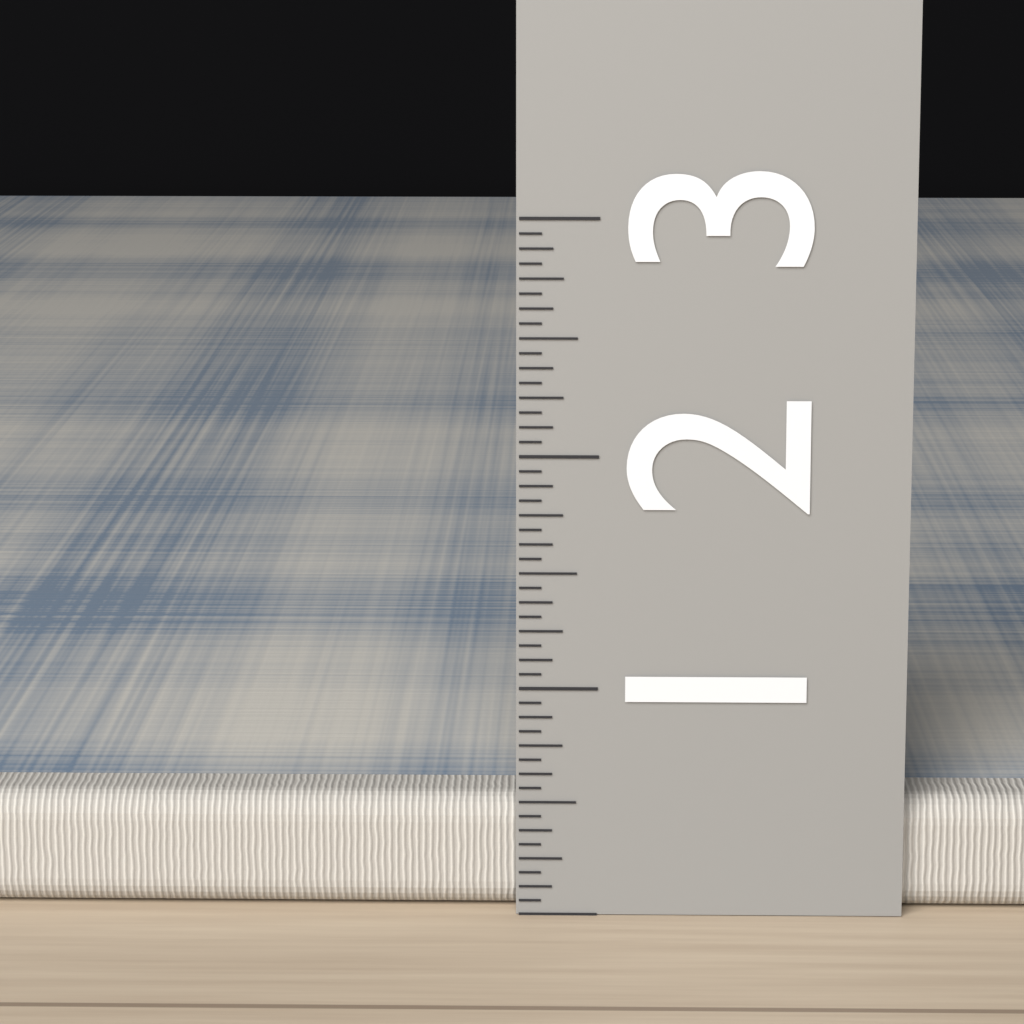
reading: 0.5000 (no unit)
